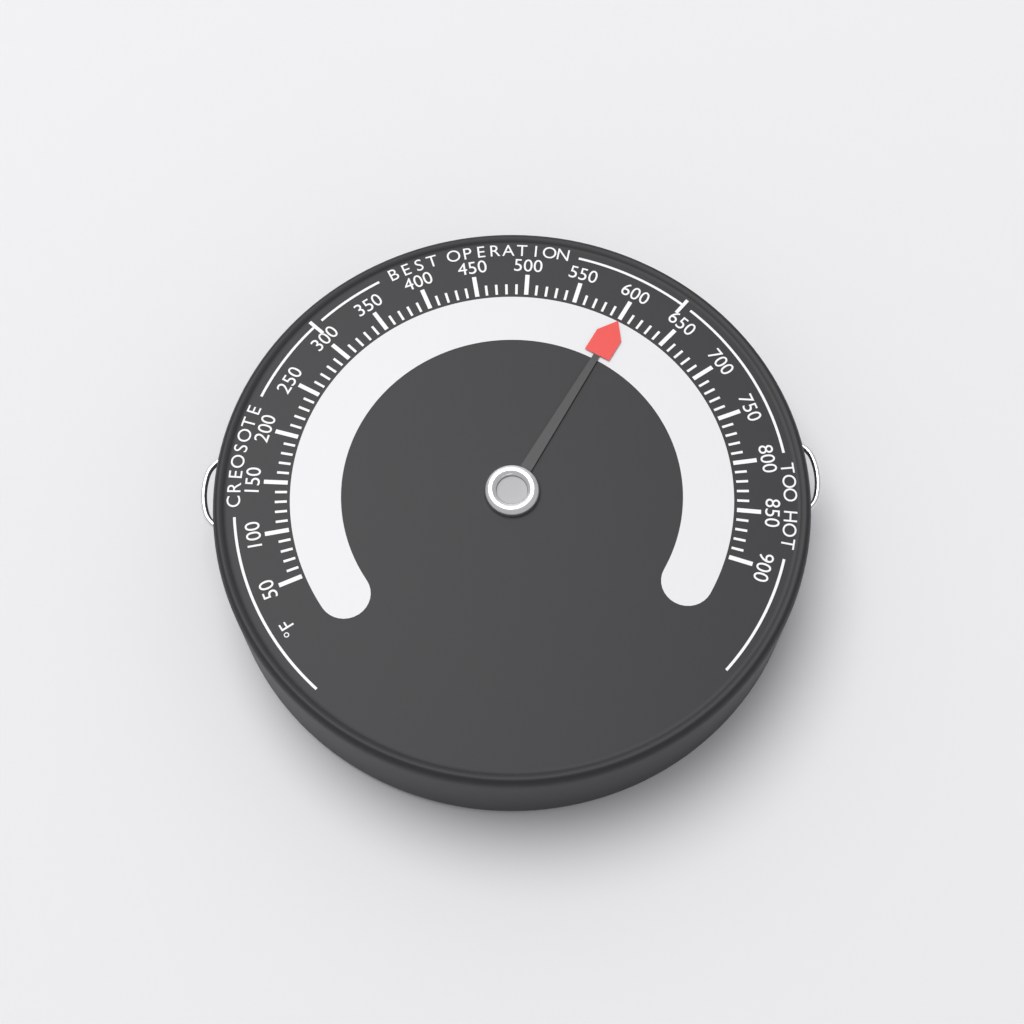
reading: 600 °F
